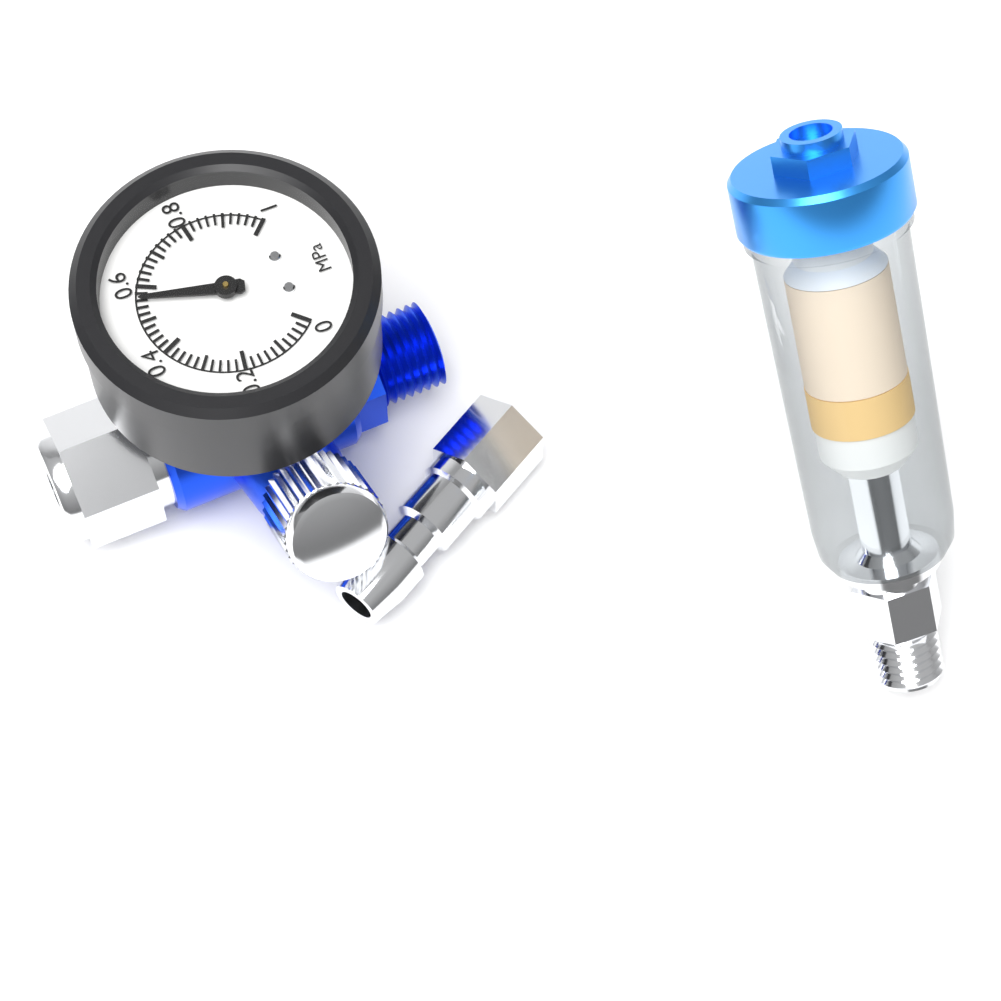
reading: 0.56 MPa
